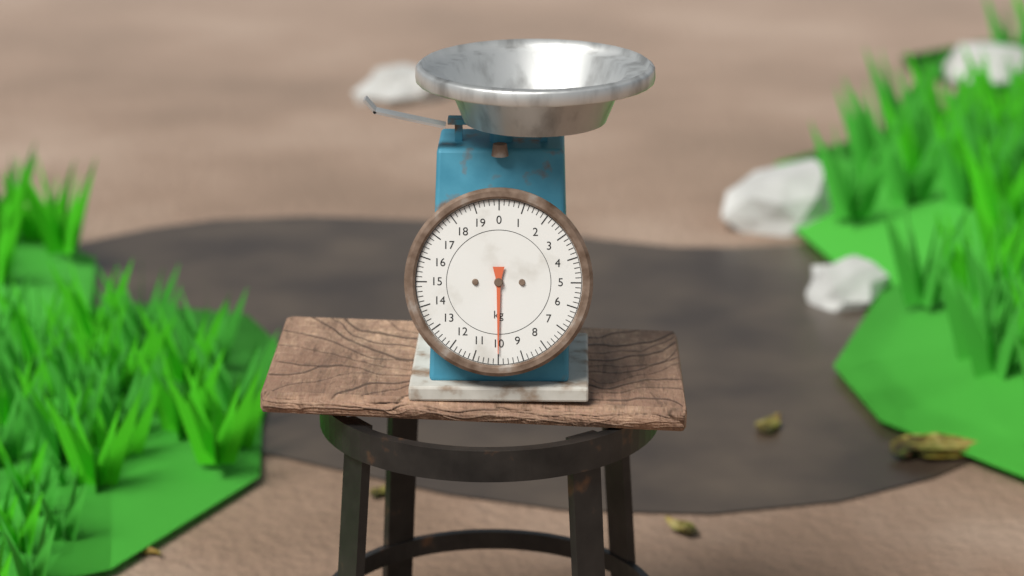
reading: 10.0 kg
